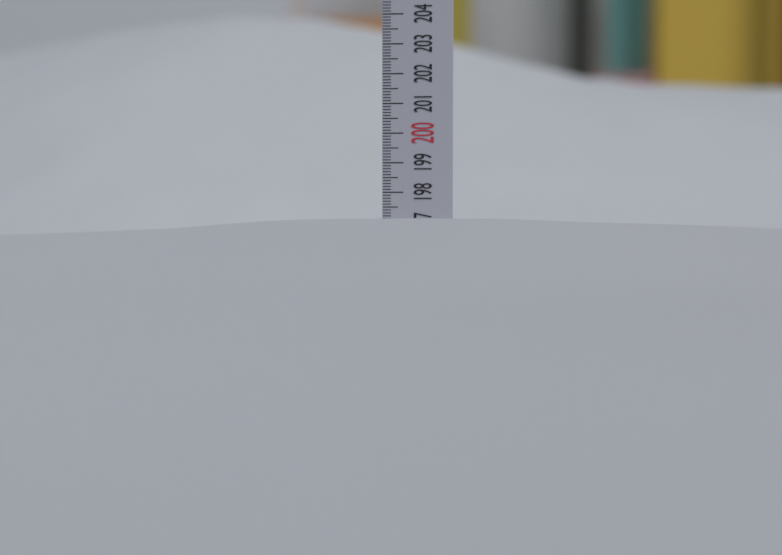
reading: 197.1 (no unit)
